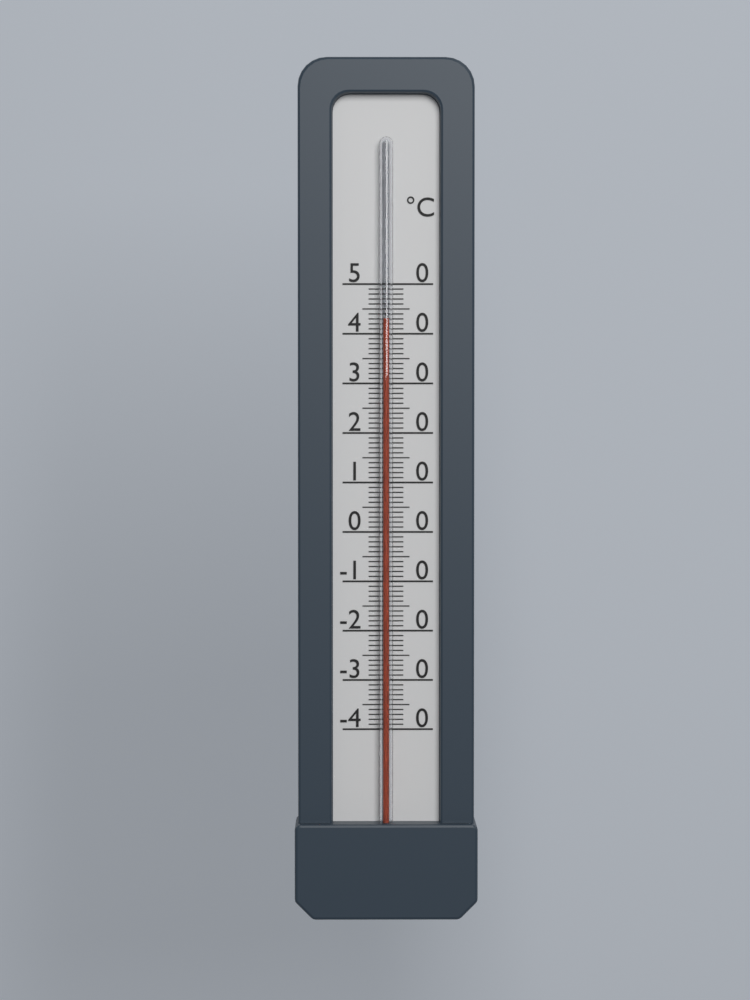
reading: 43 °C
